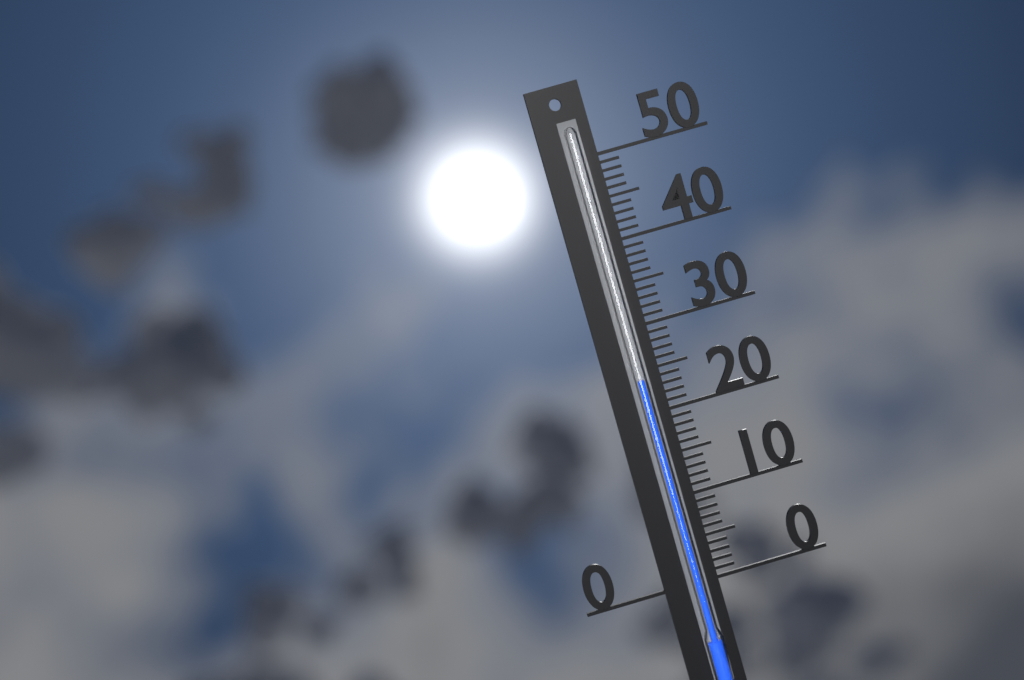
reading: 24 (no unit)
